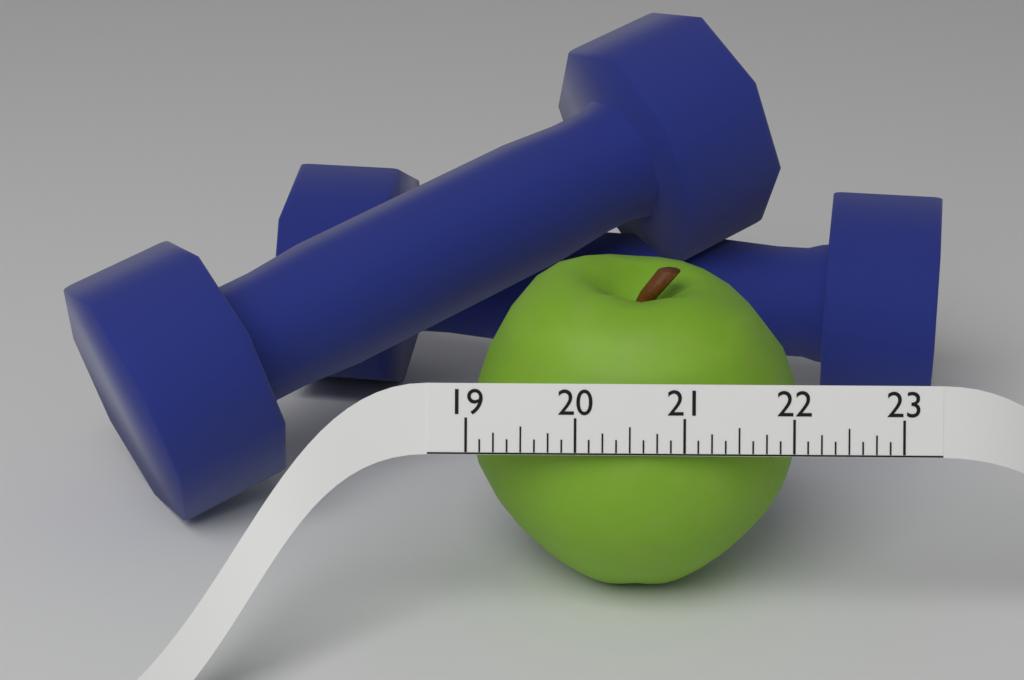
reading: 22.250 (no unit)
